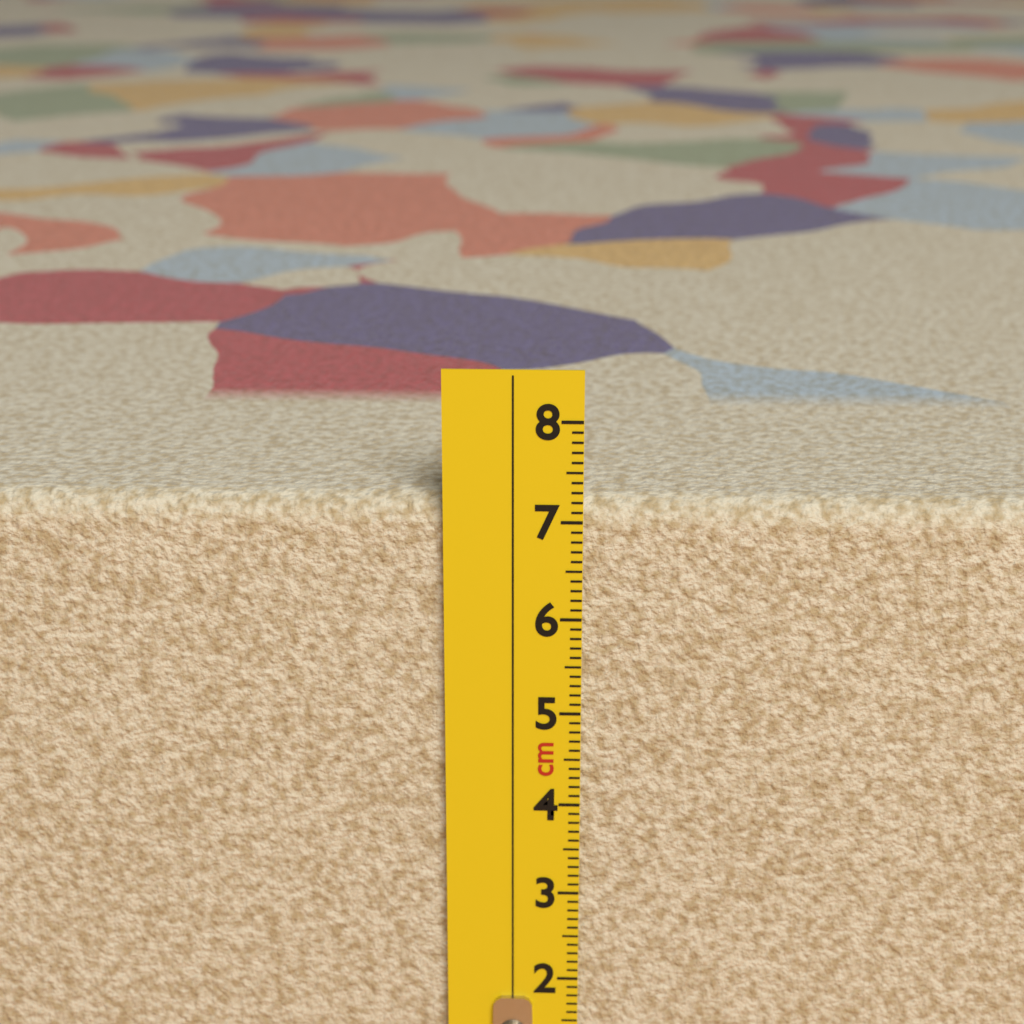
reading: 7.2 cm
